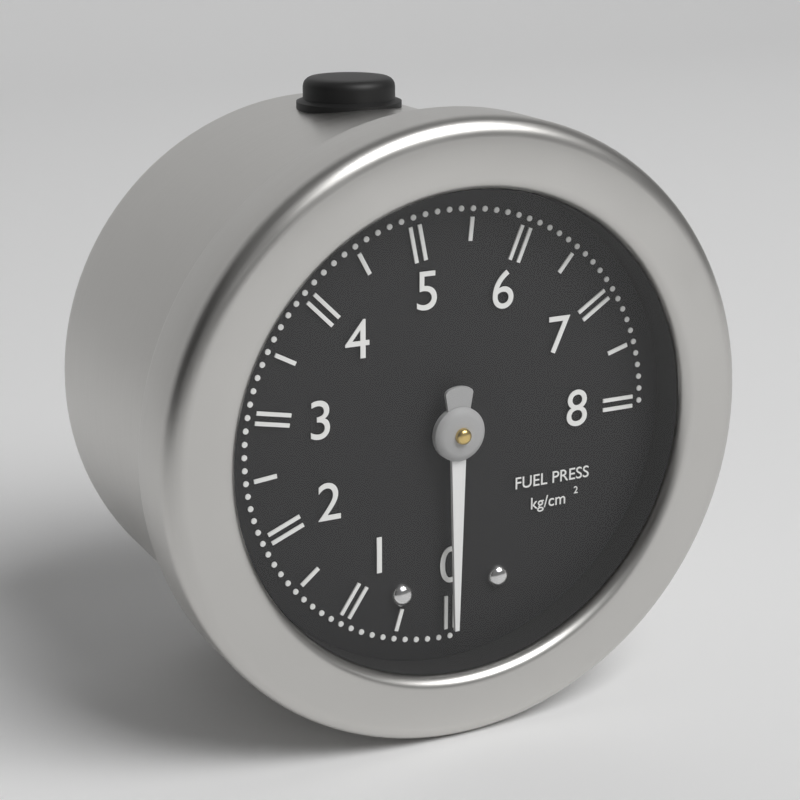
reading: 0.0 kg/cm²
